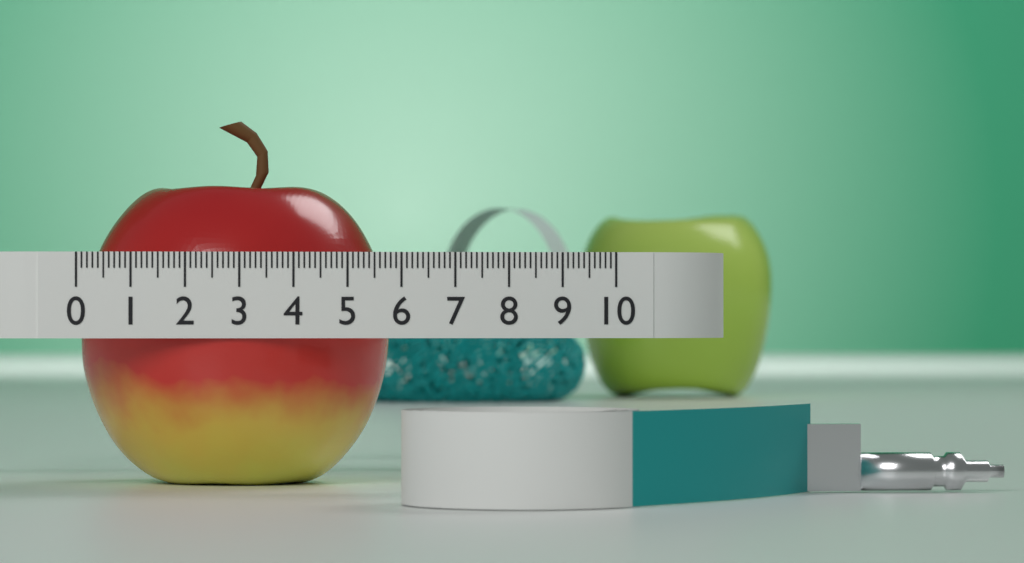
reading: 5.9 (no unit)
